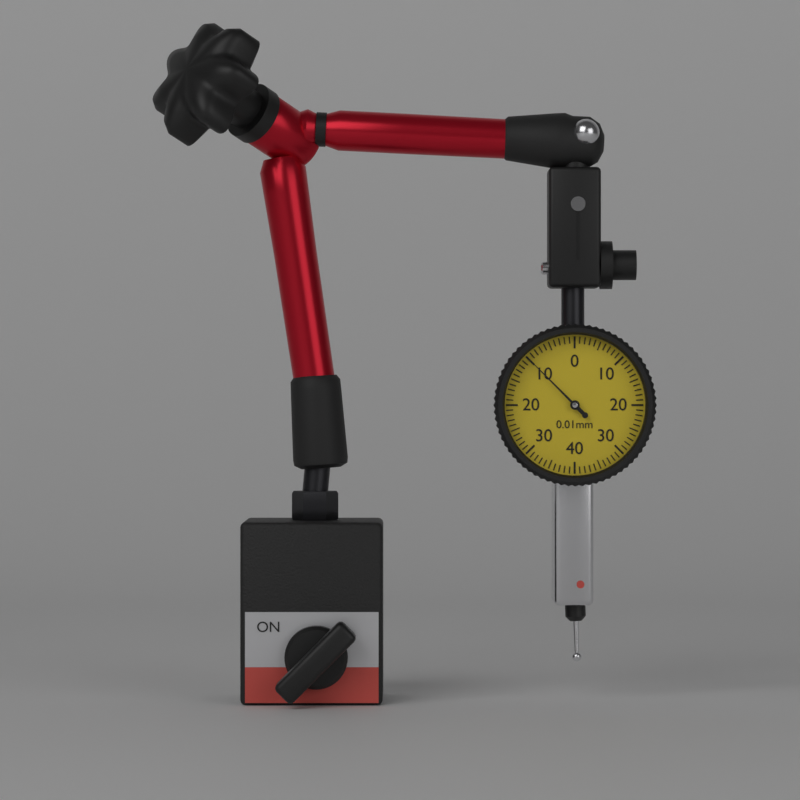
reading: 0.10 mm
